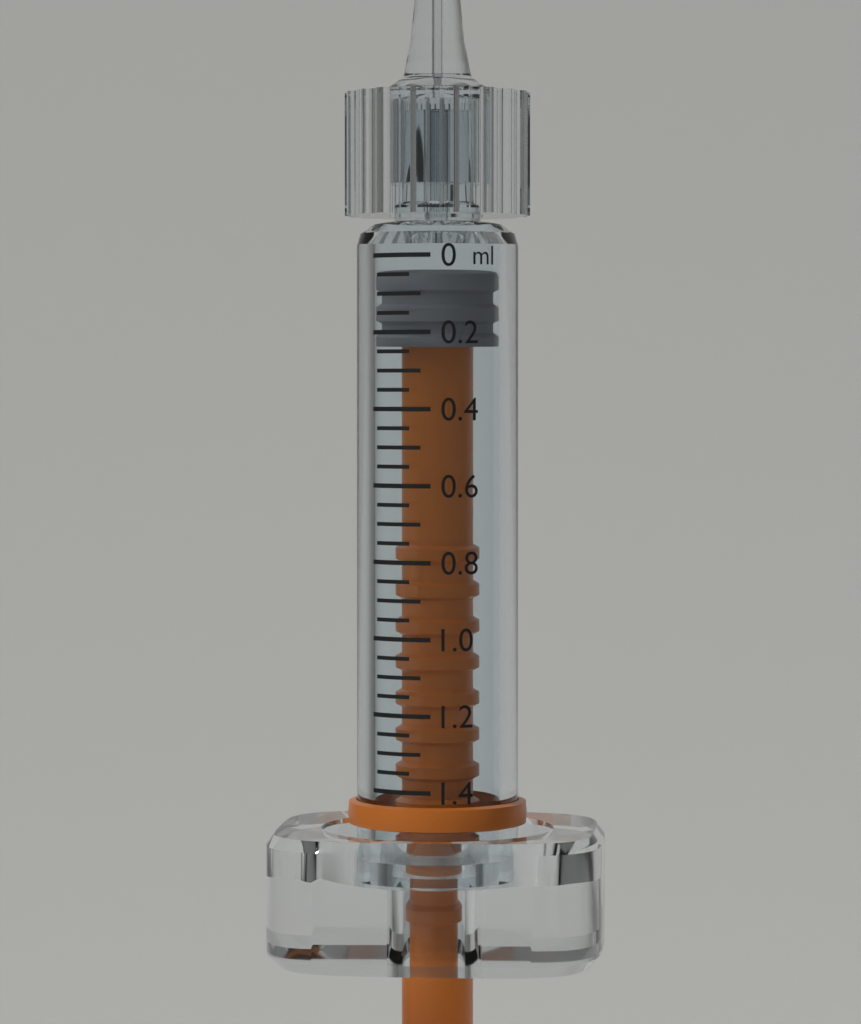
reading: 0.05 ml
